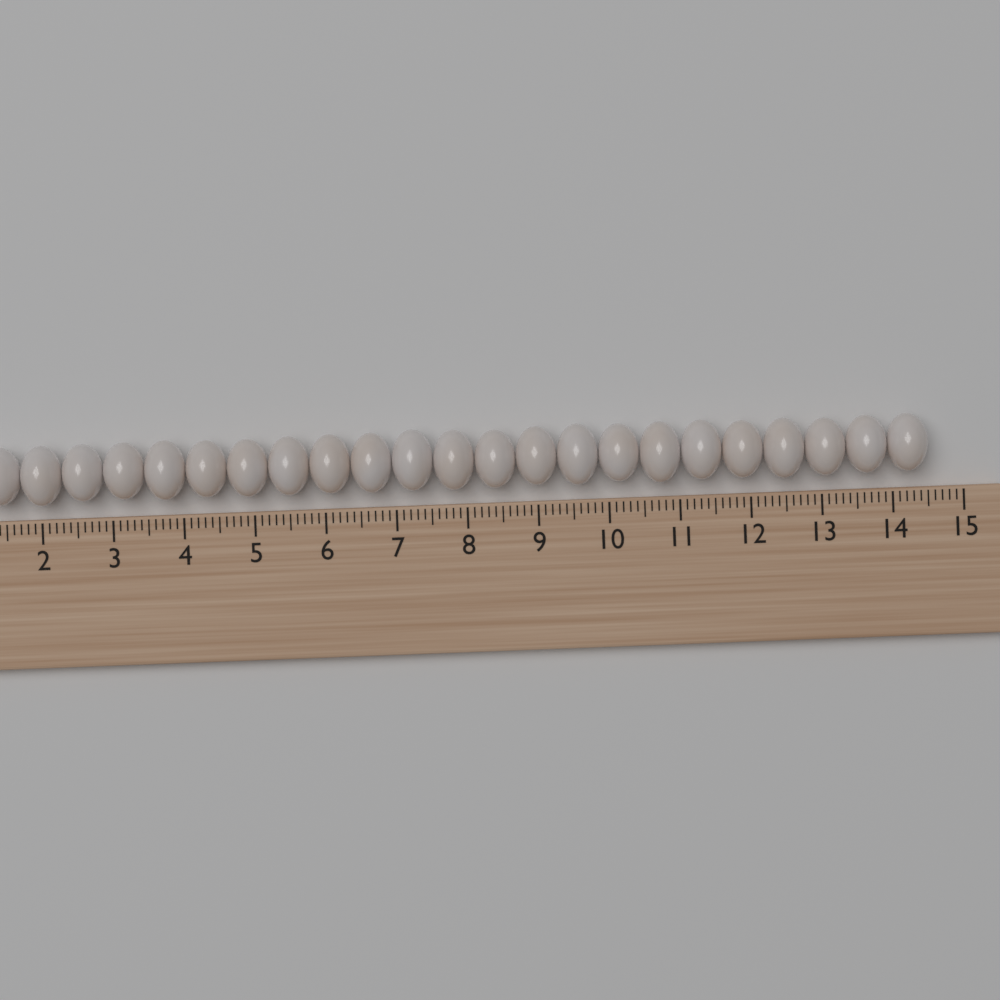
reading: 14.5 cm
